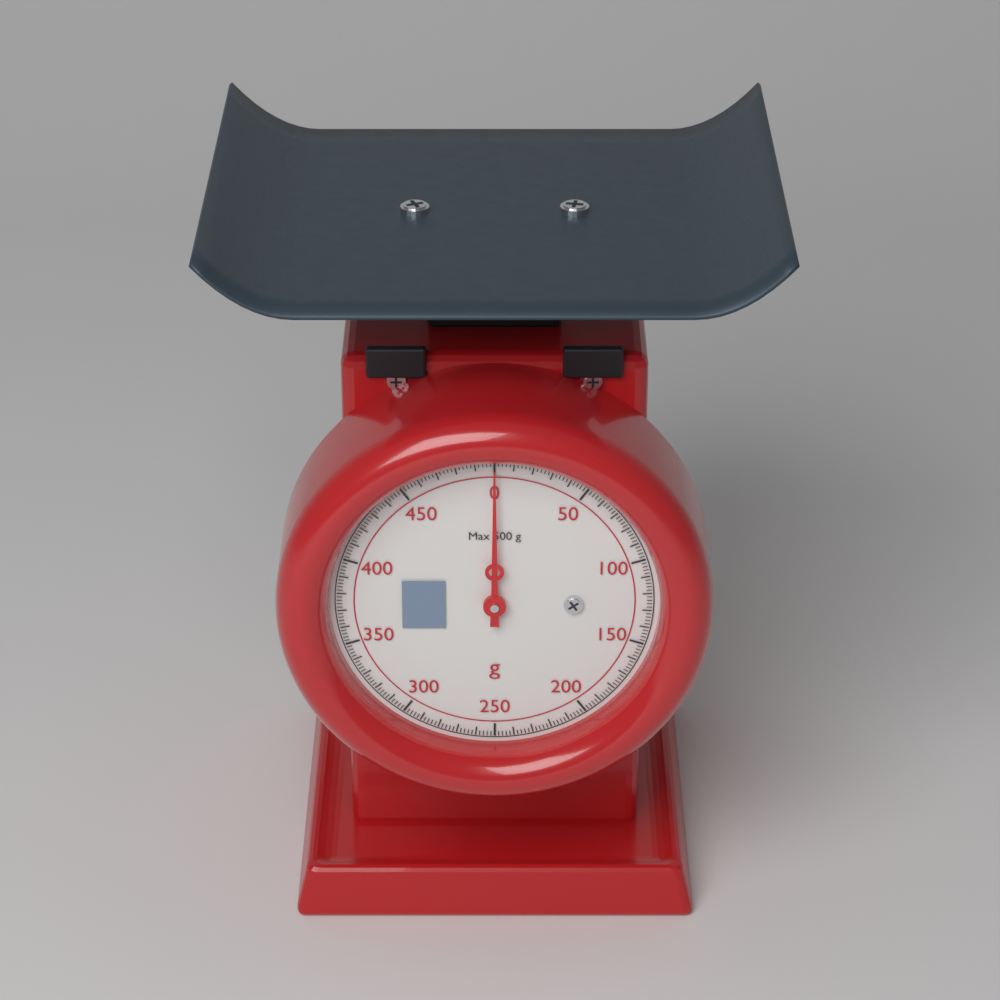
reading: 0 g
